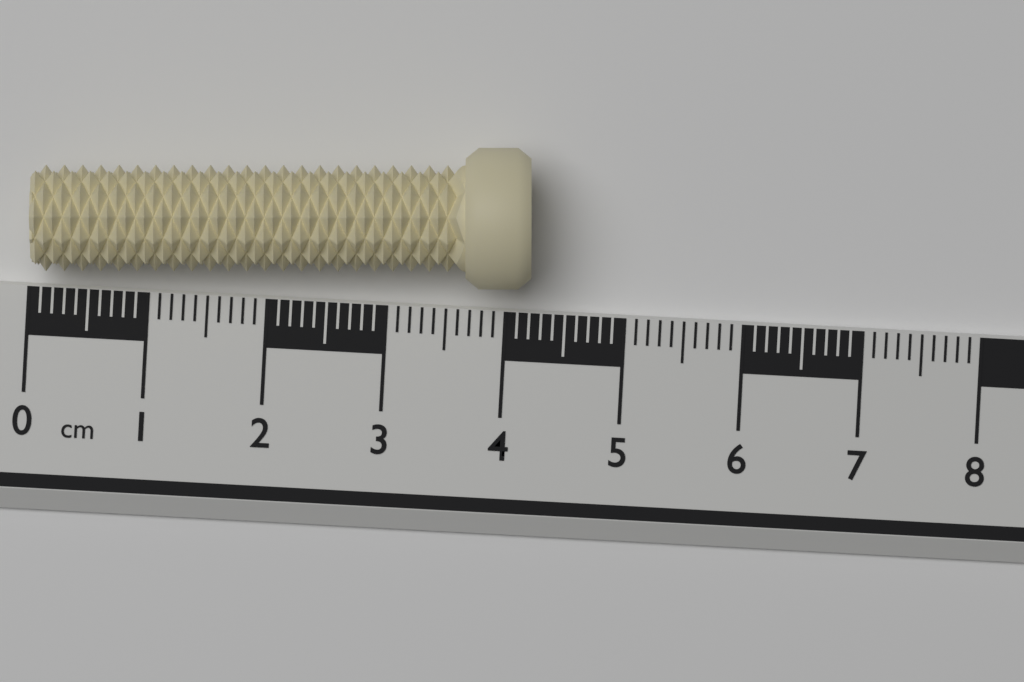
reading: 4.2 cm
